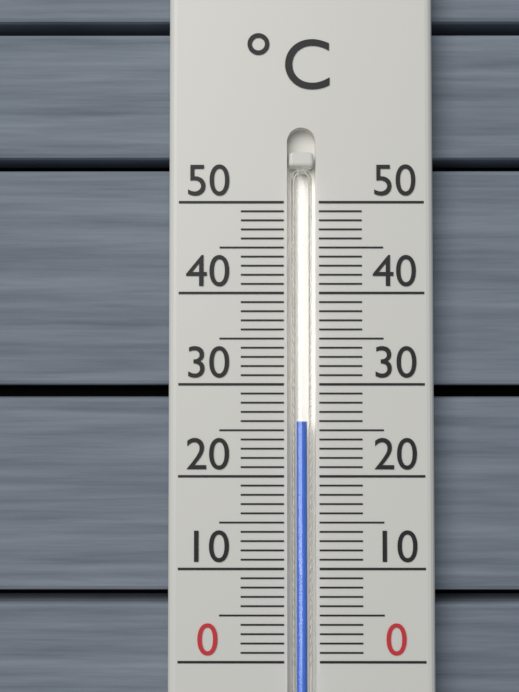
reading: 26 °C
